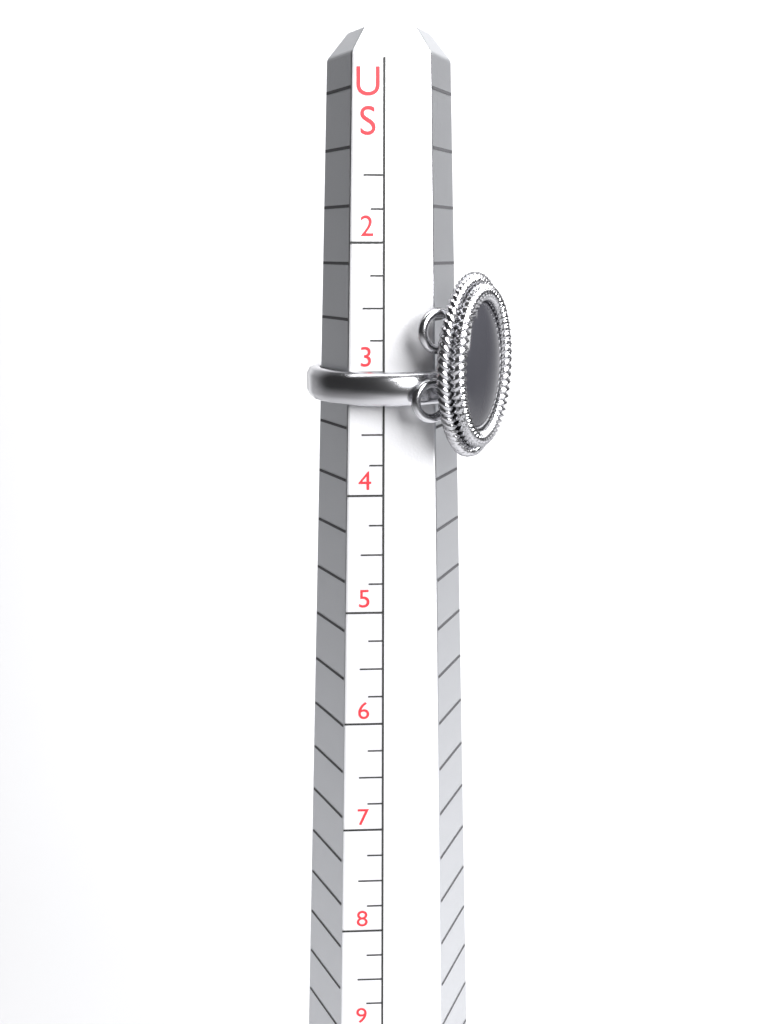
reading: 3.25 US
